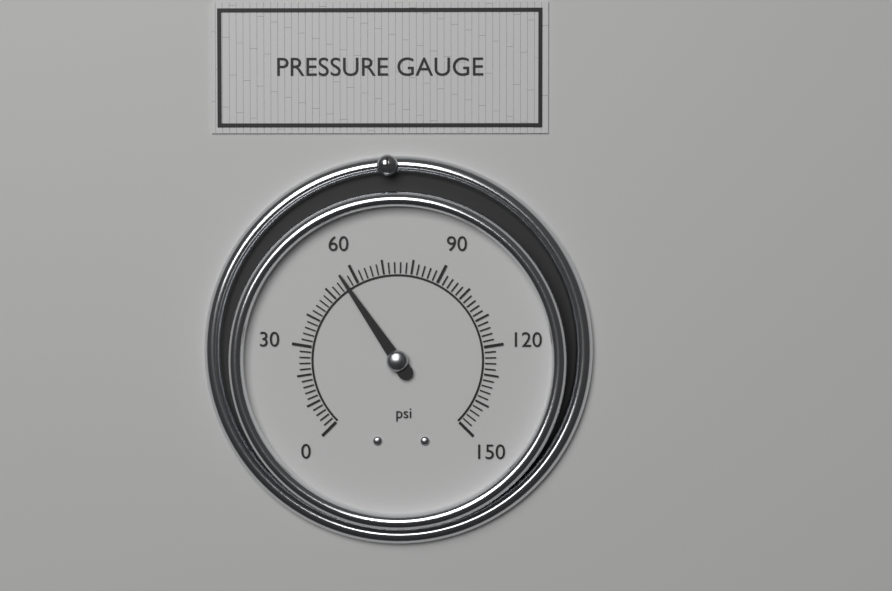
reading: 56 psi
